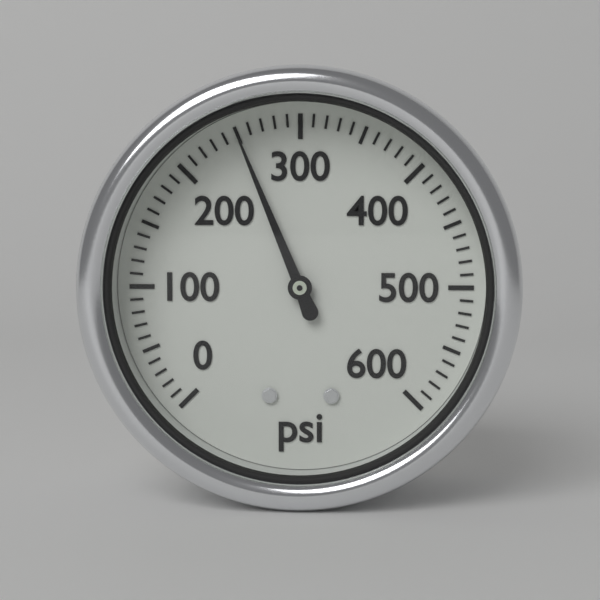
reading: 250 psi
